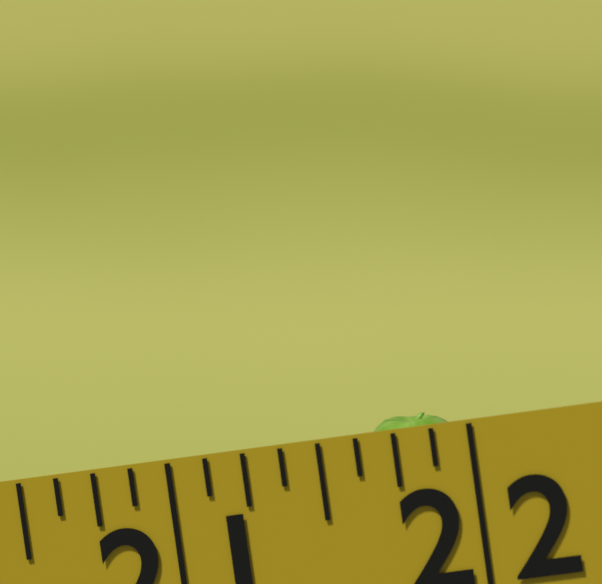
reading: 21.625 (no unit)
